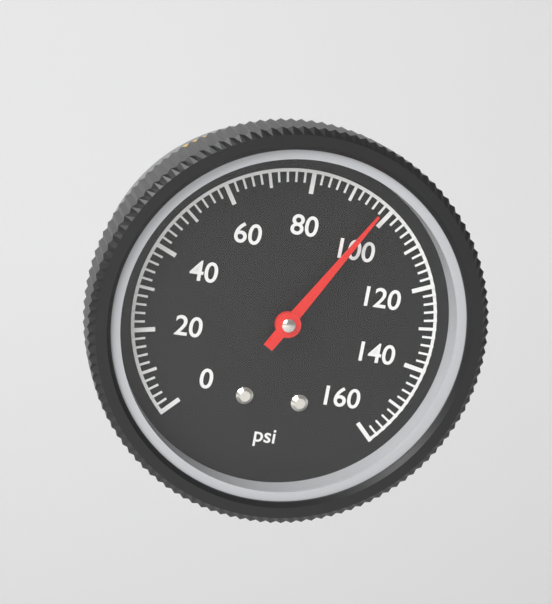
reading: 98 psi
